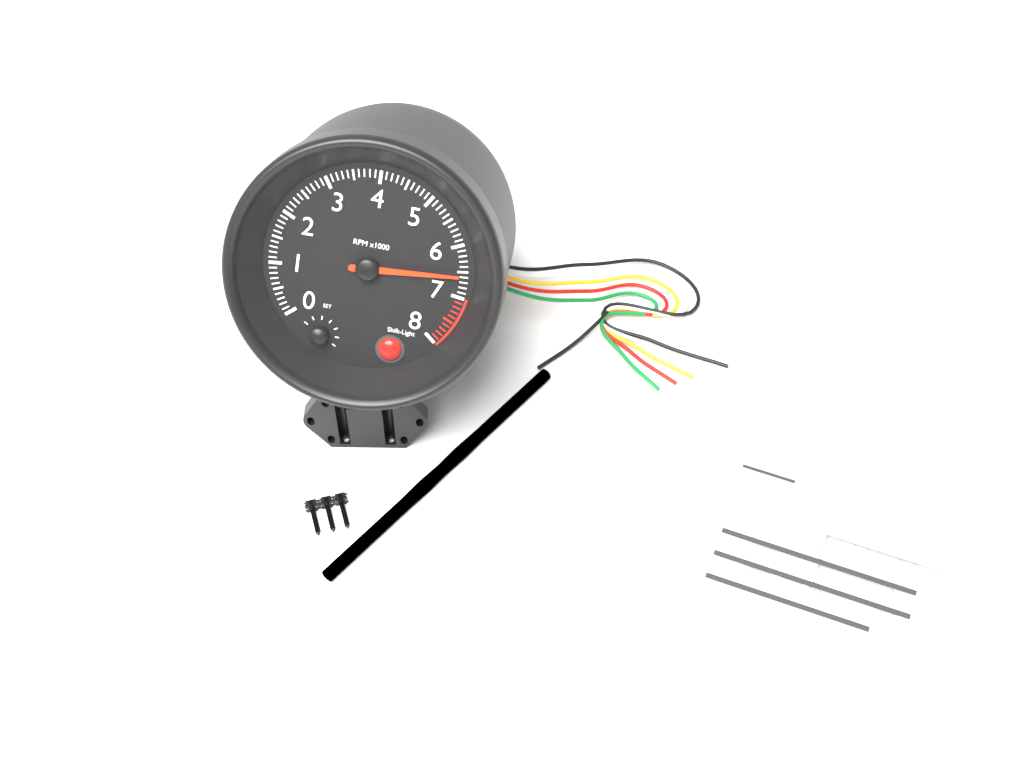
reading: 6600 RPM
